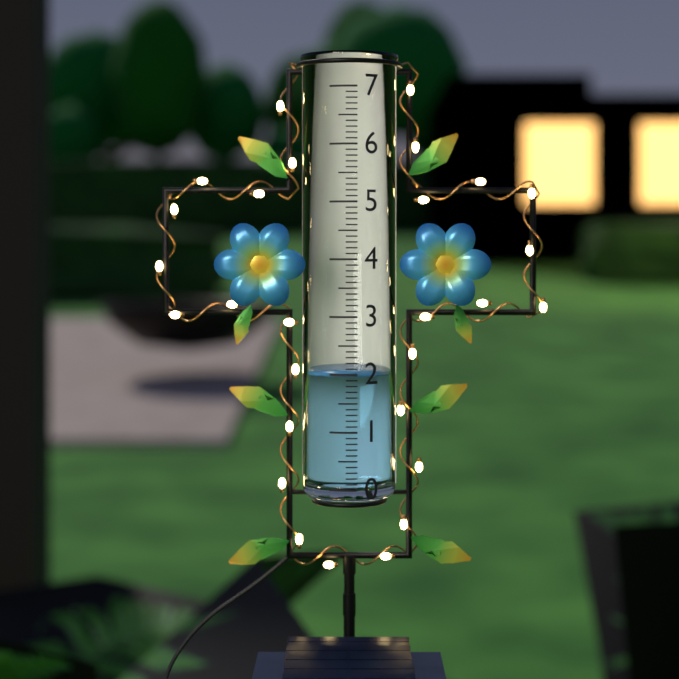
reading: 2.0 (no unit)
